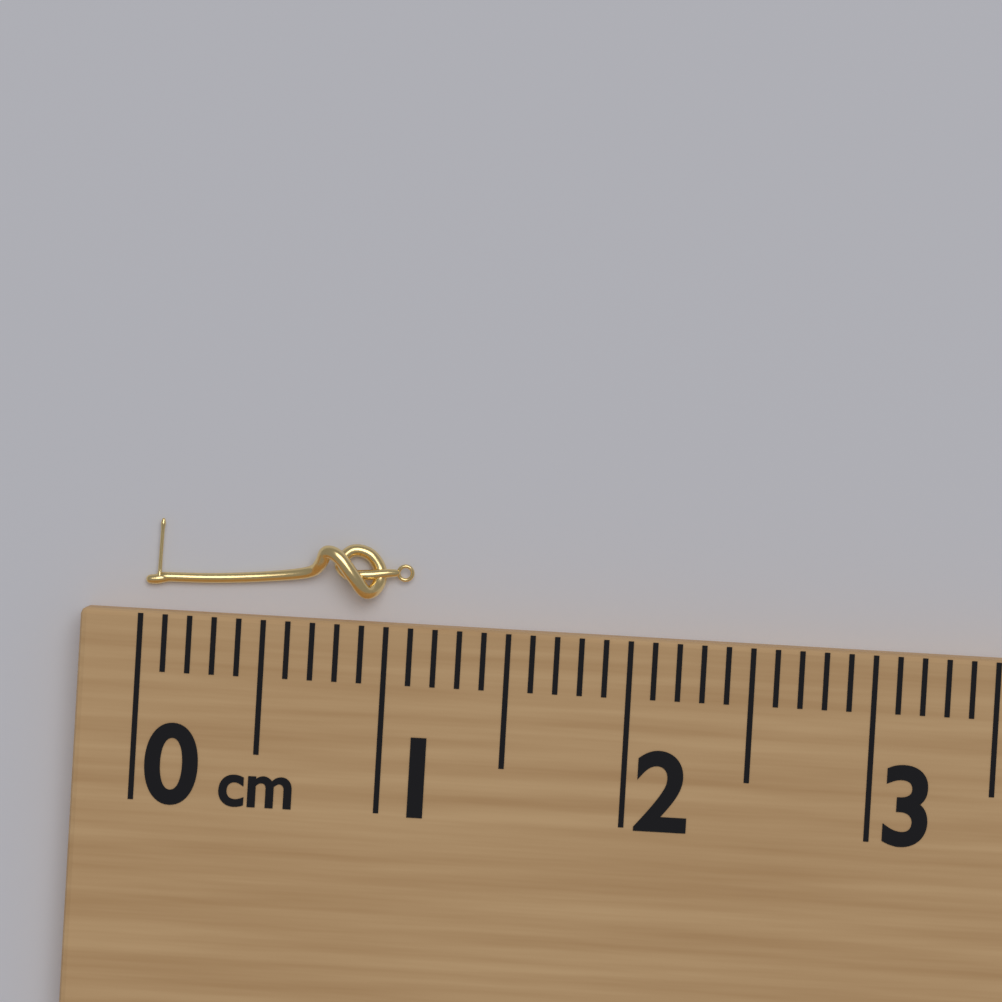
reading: 1.1 cm
